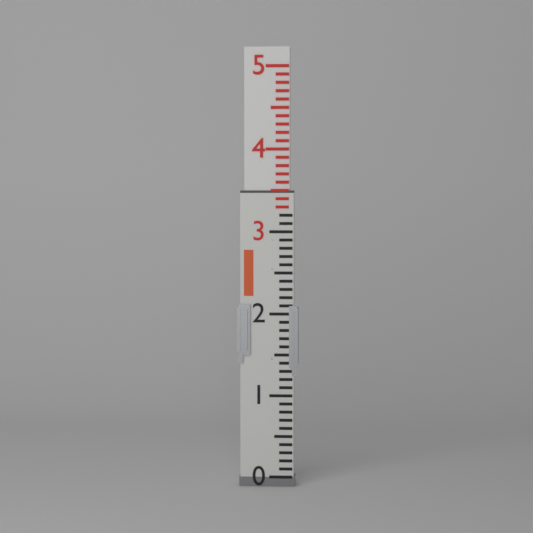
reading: 3.5 (no unit)
